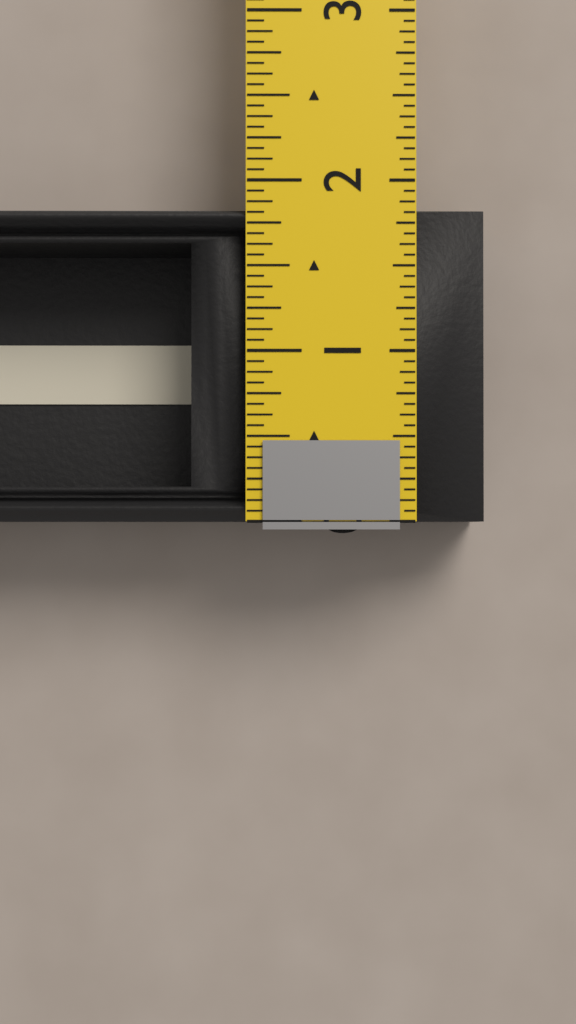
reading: 1.8750 in
